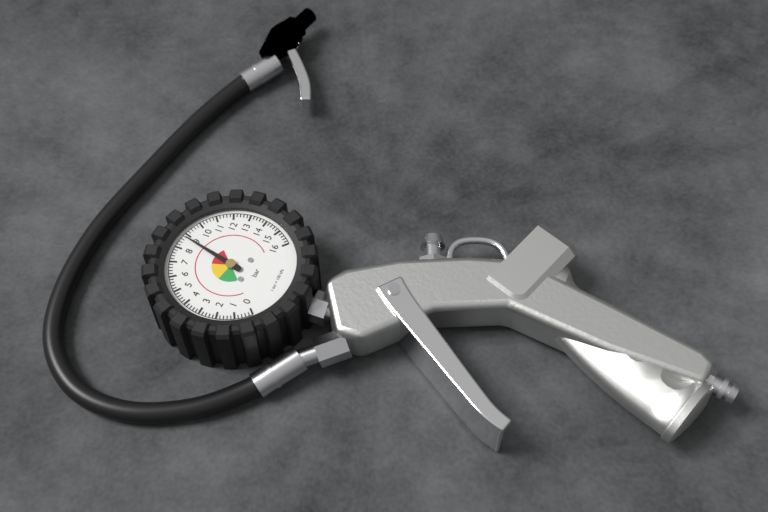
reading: 8.8 bar
